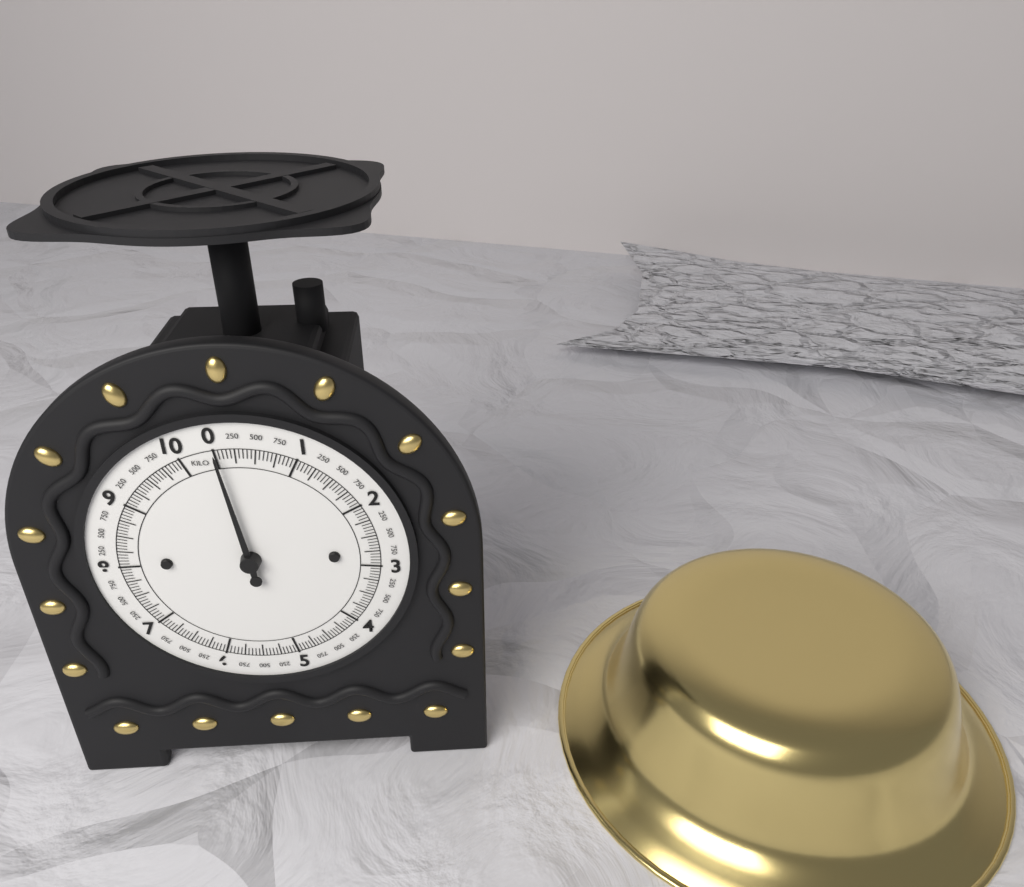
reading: 0.00 kg
